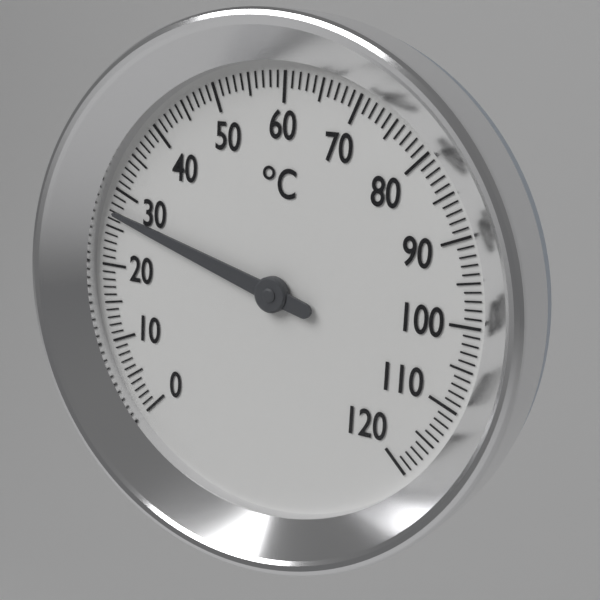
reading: 27 °C
